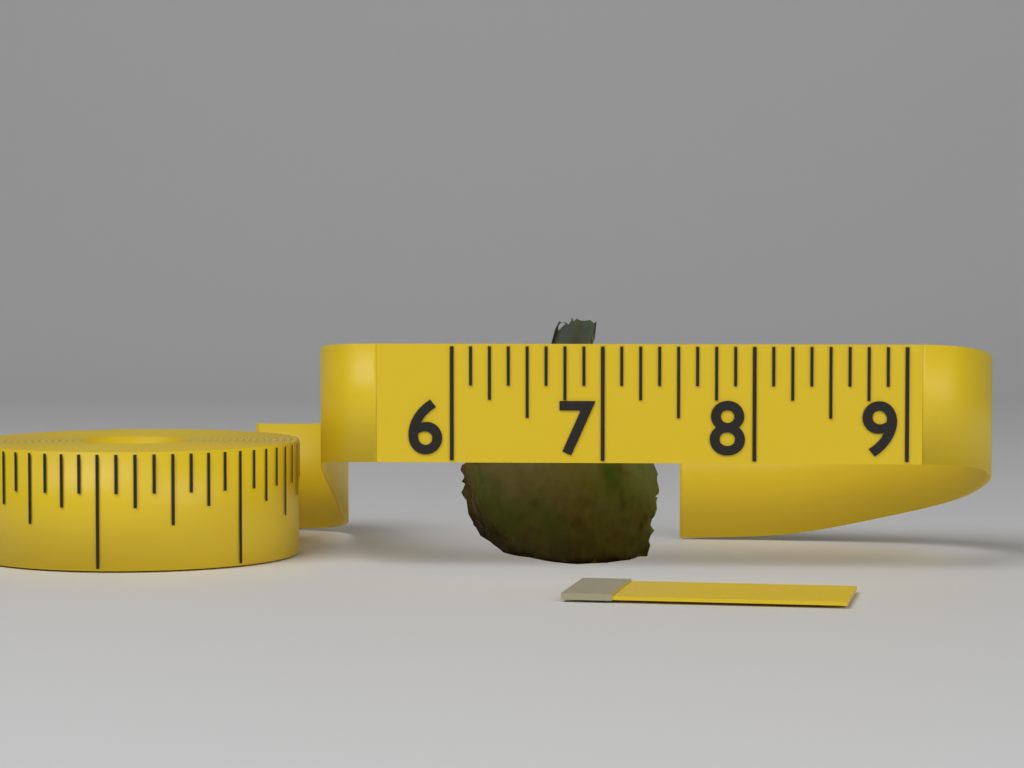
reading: 7.375 (no unit)
